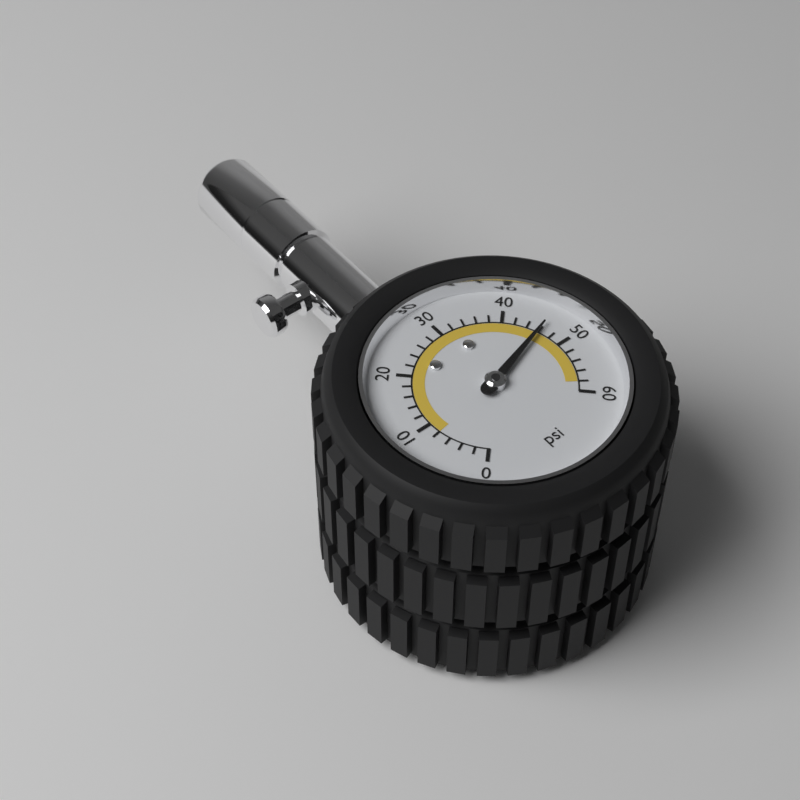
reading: 46 psi
